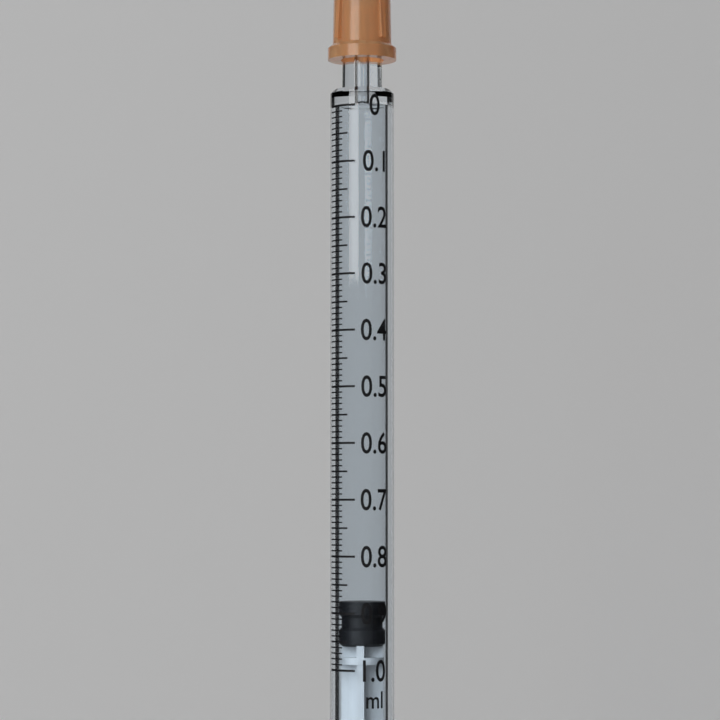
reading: 0.88 ml
